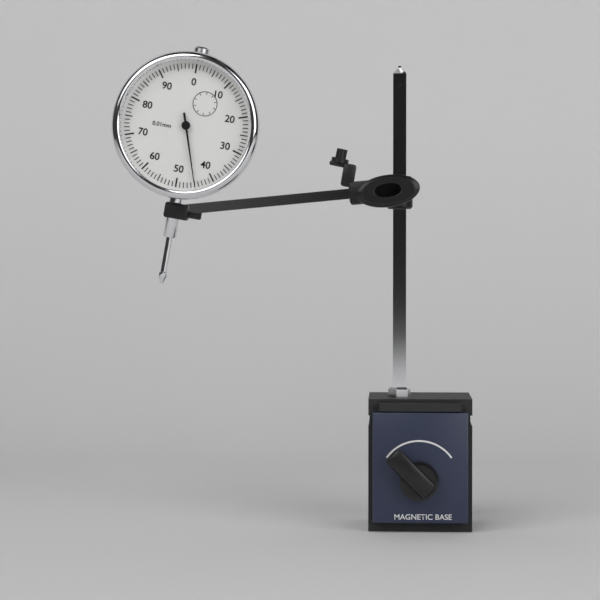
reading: 0.45 mm
